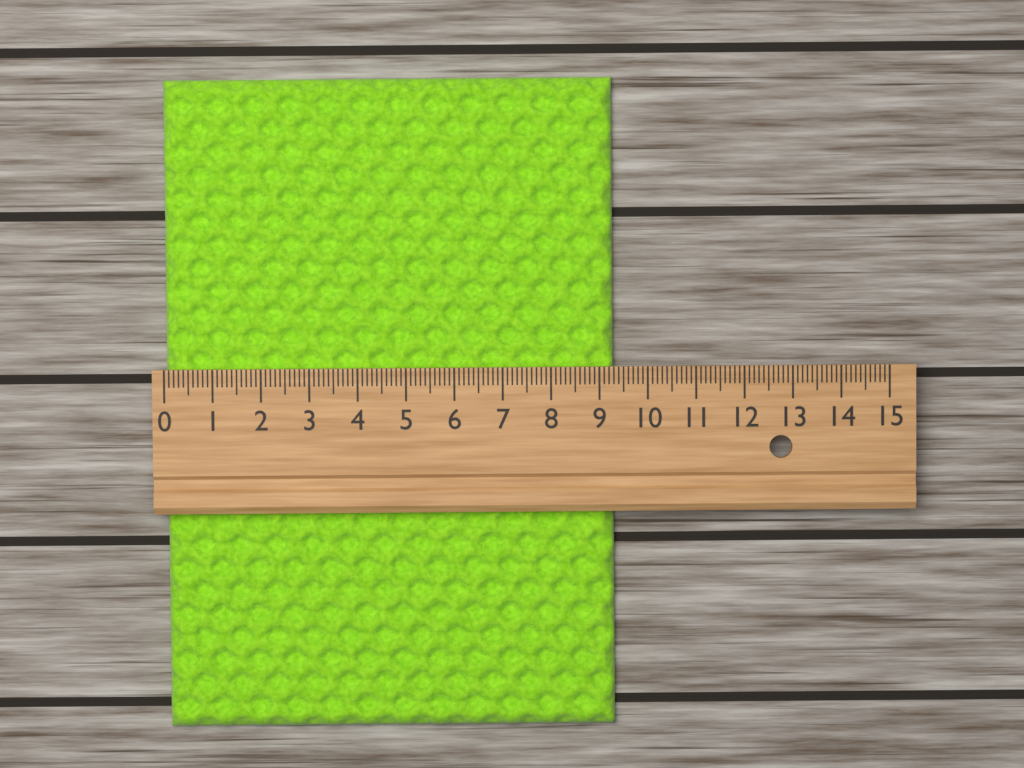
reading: 9.3 (no unit)
